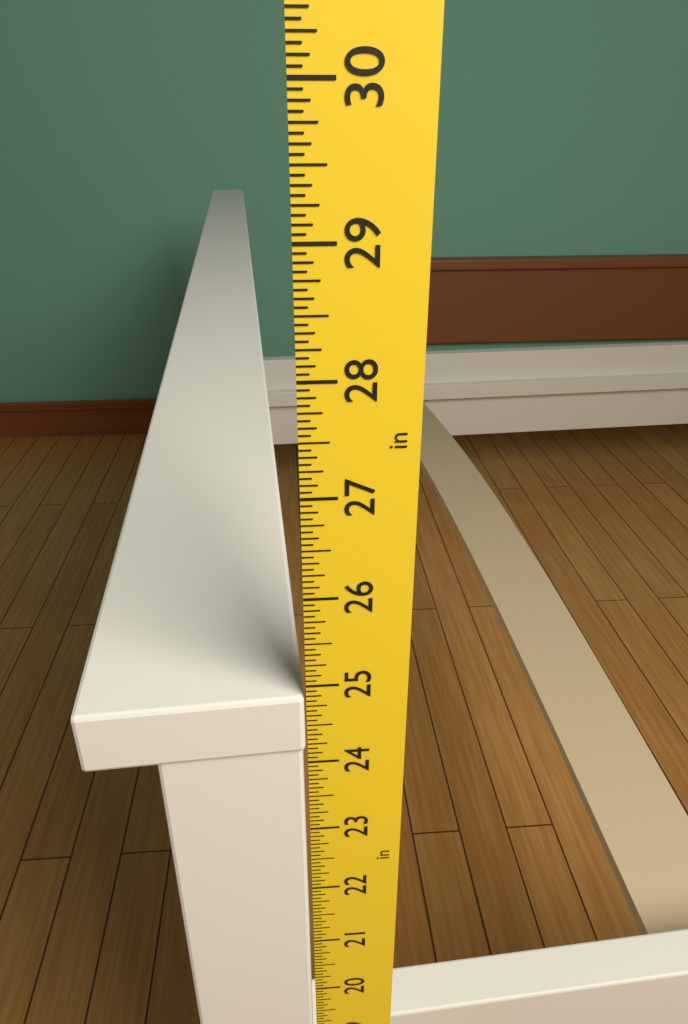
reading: 24.8750 in
